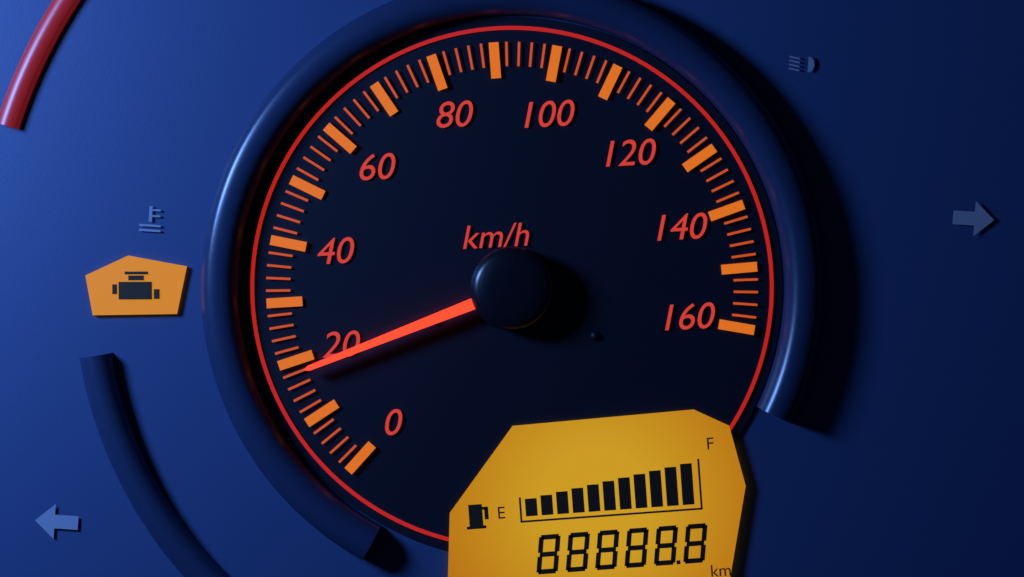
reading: 18 km/h
